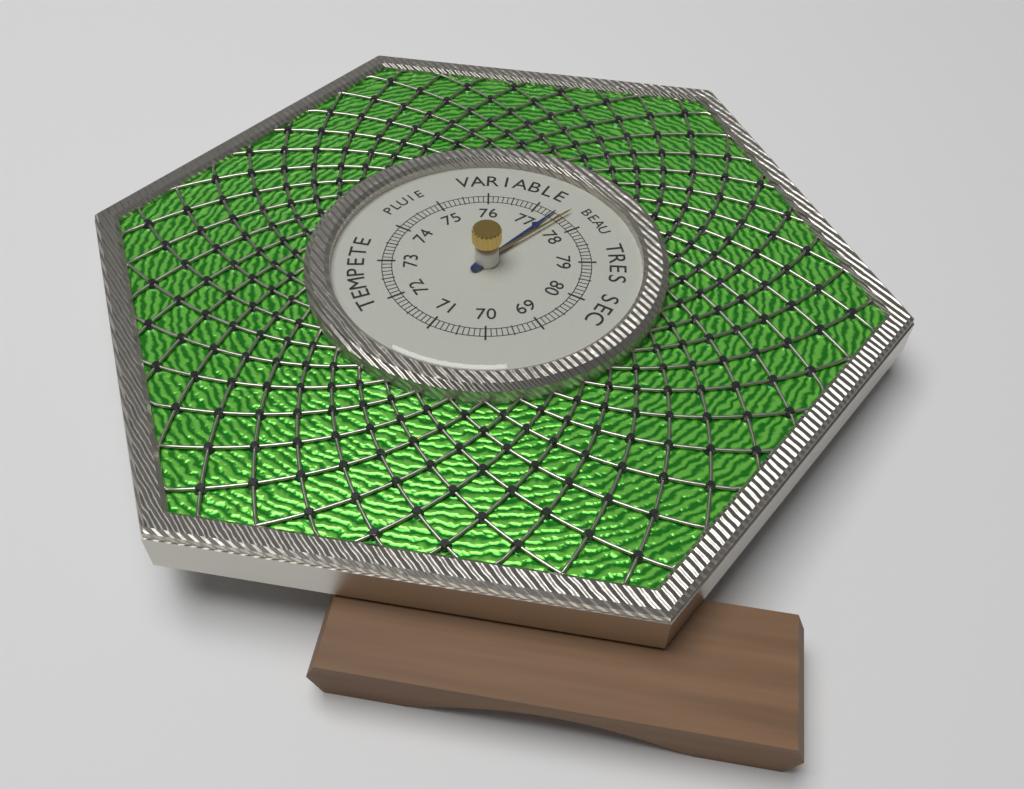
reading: 77.4 (no unit)
